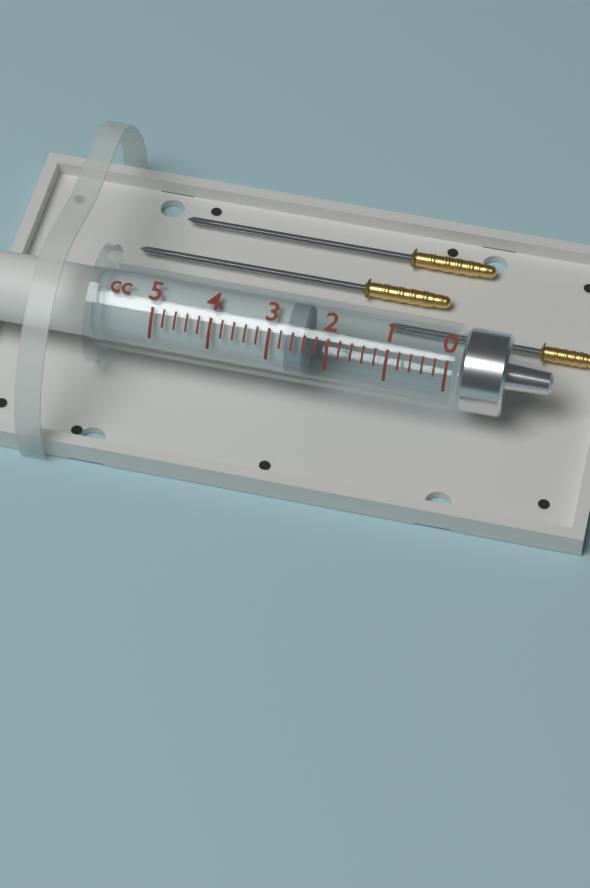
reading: 2.4 cc
